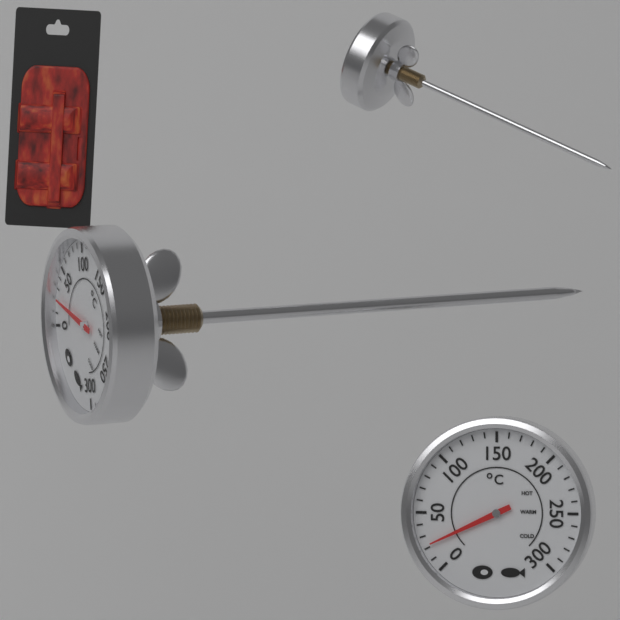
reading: 22 °C
